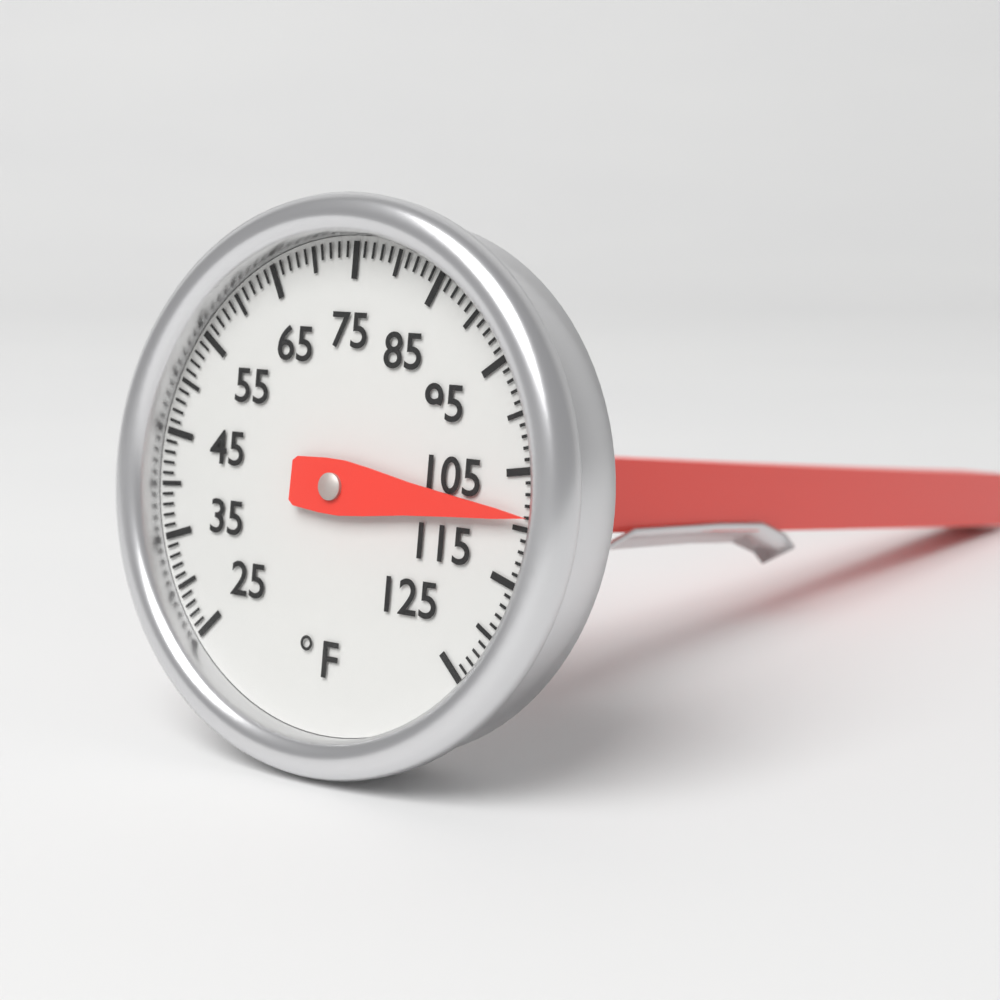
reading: 109 °F
